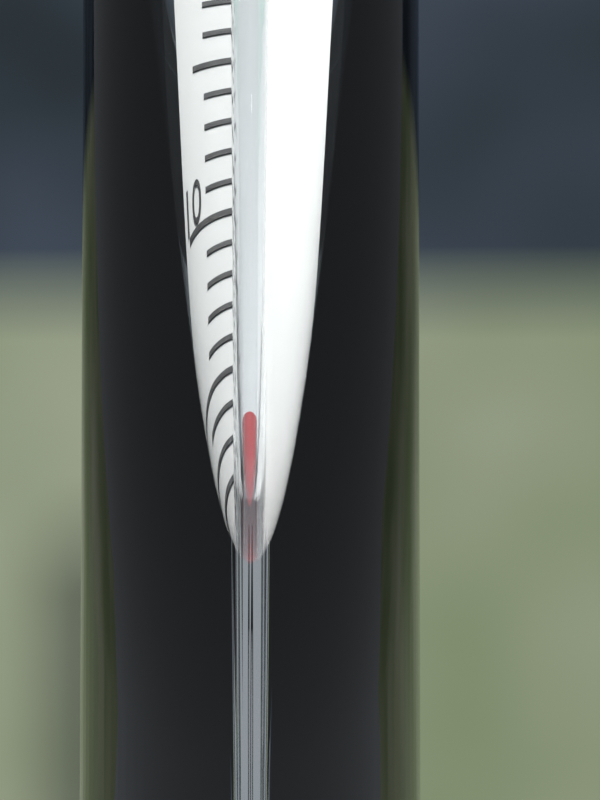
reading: 2 °C
